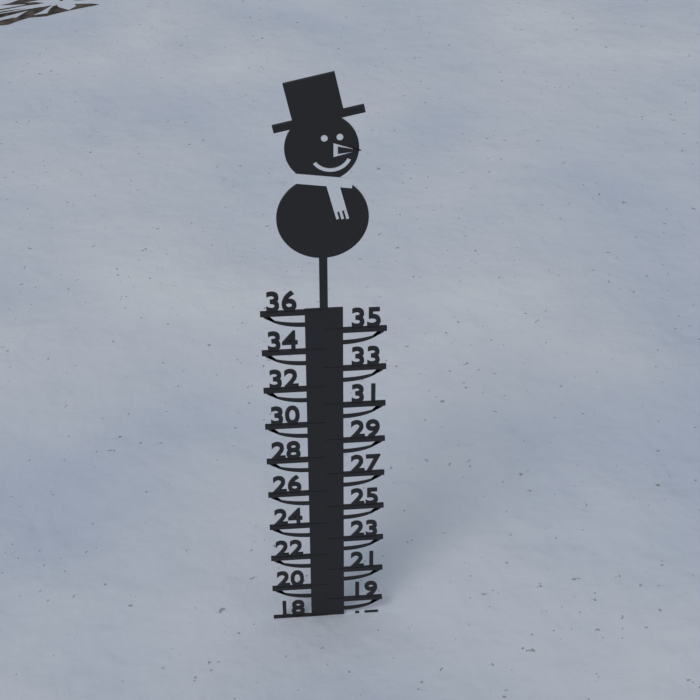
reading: 18 (no unit)
